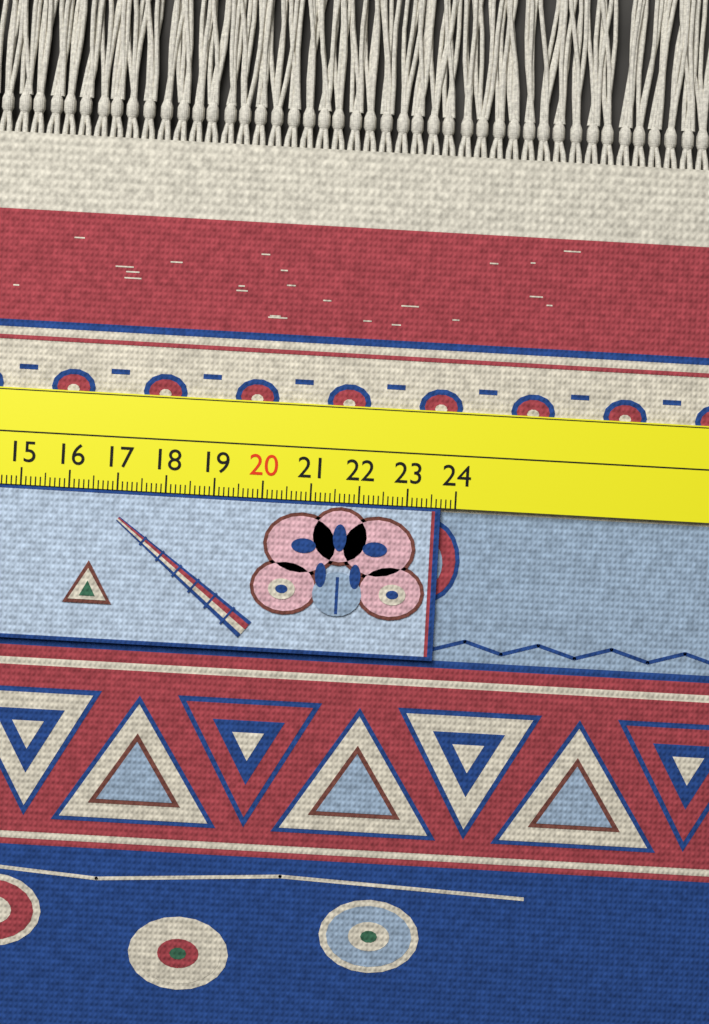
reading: 23.7 cm
